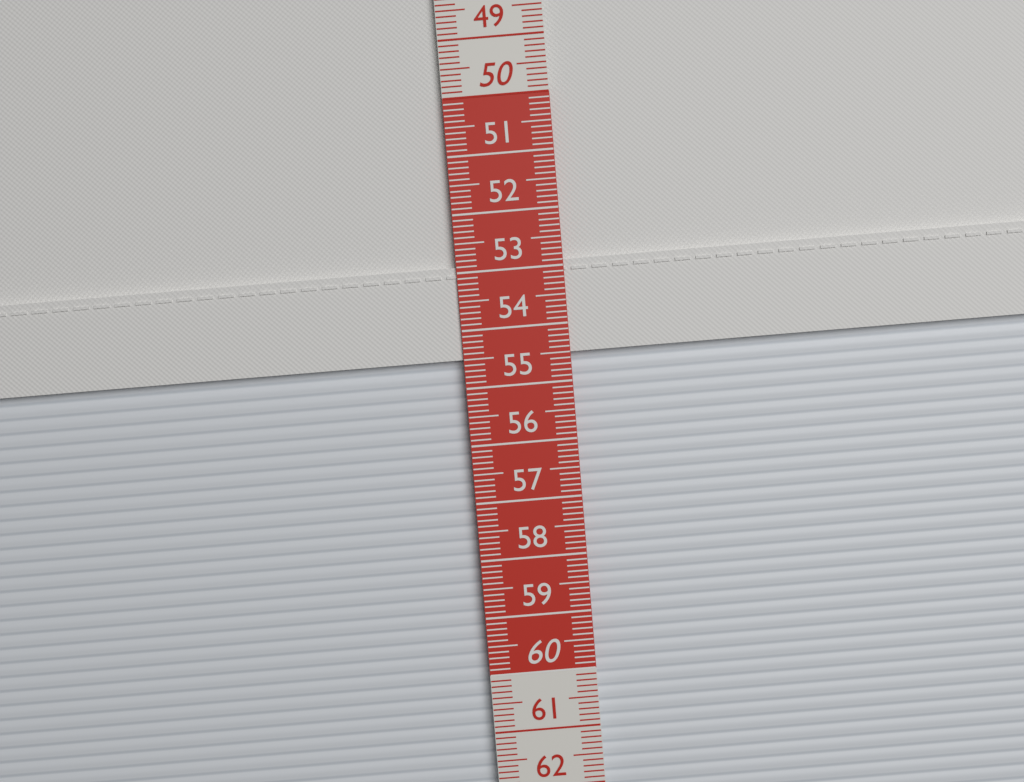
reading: 54.5 cm
